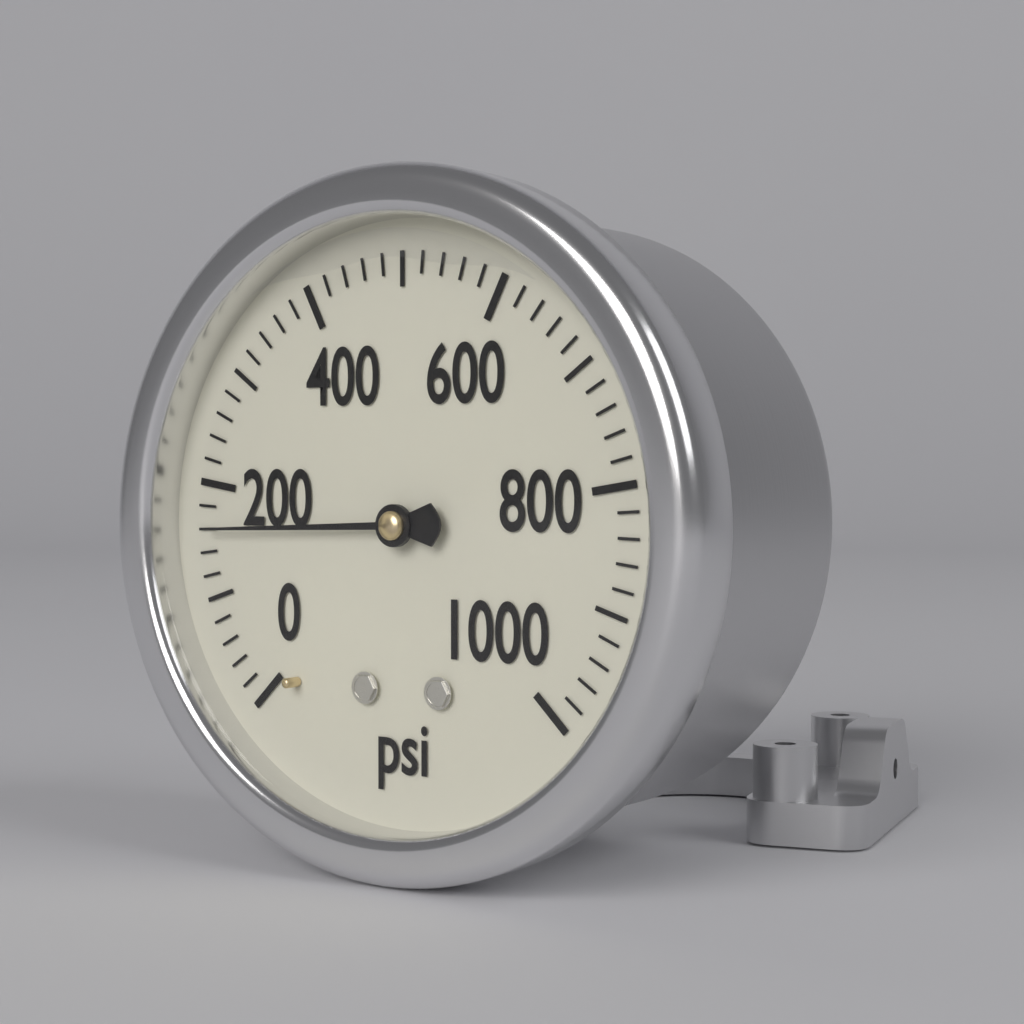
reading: 160 psi
